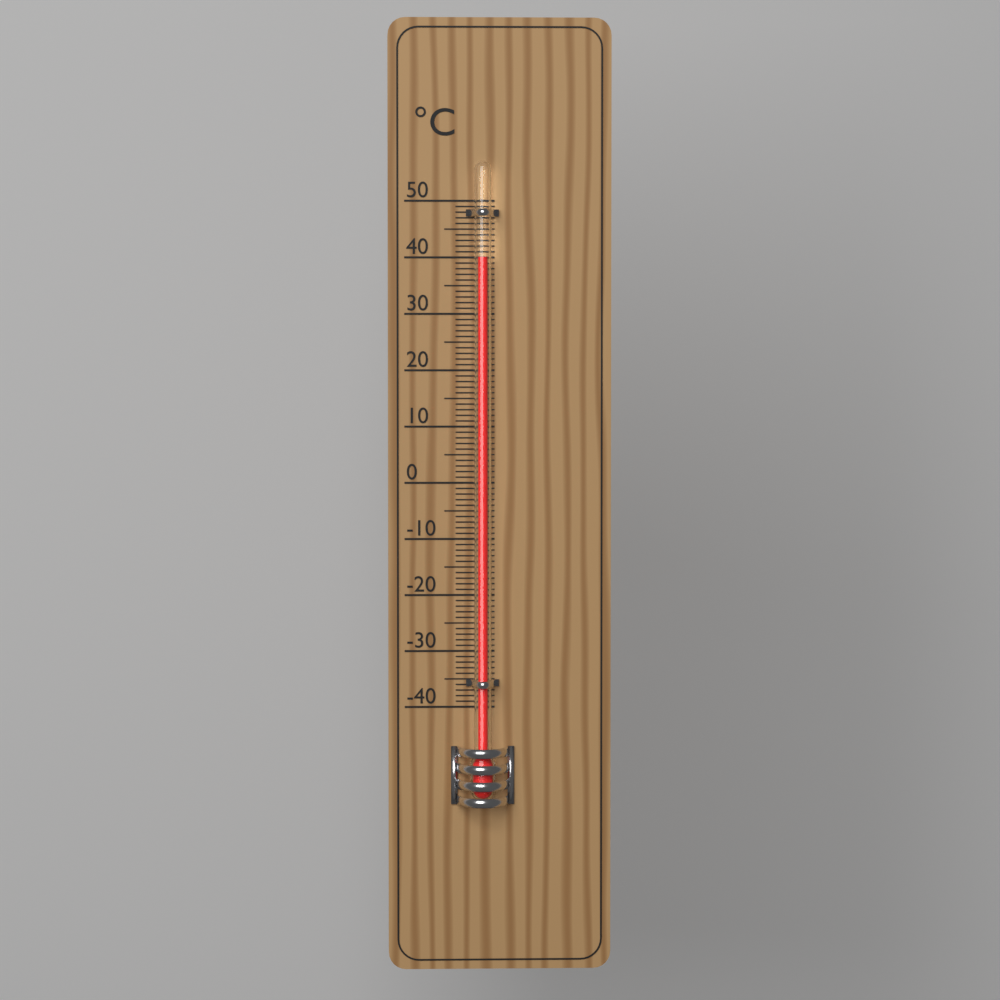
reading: 40 °C
